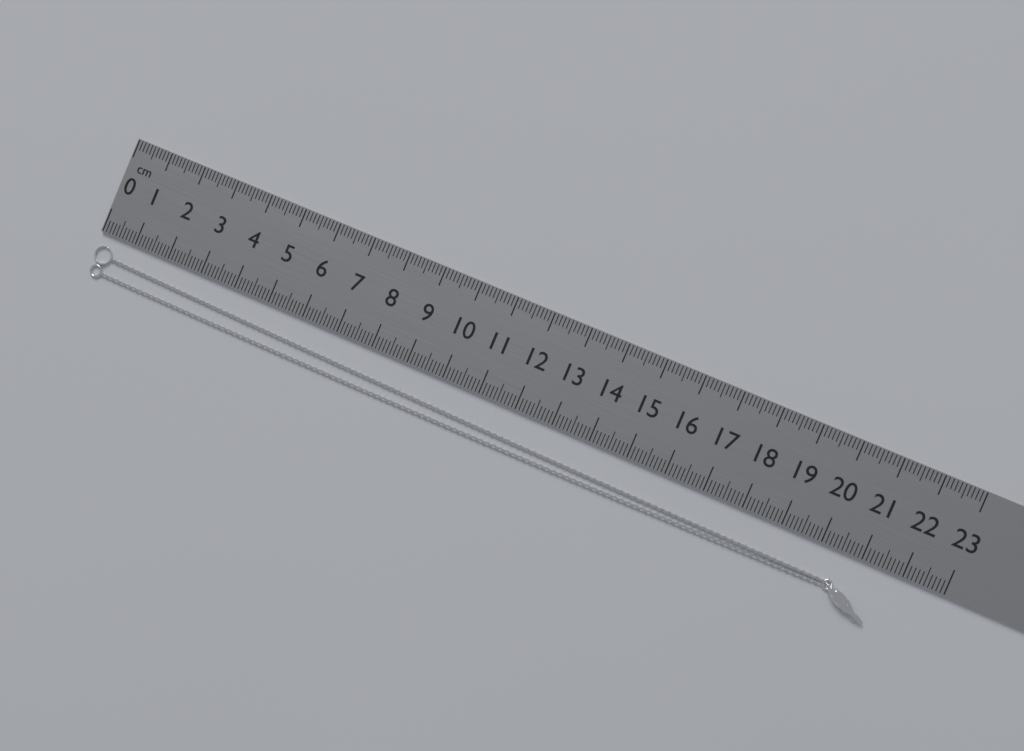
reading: 21.6 cm
